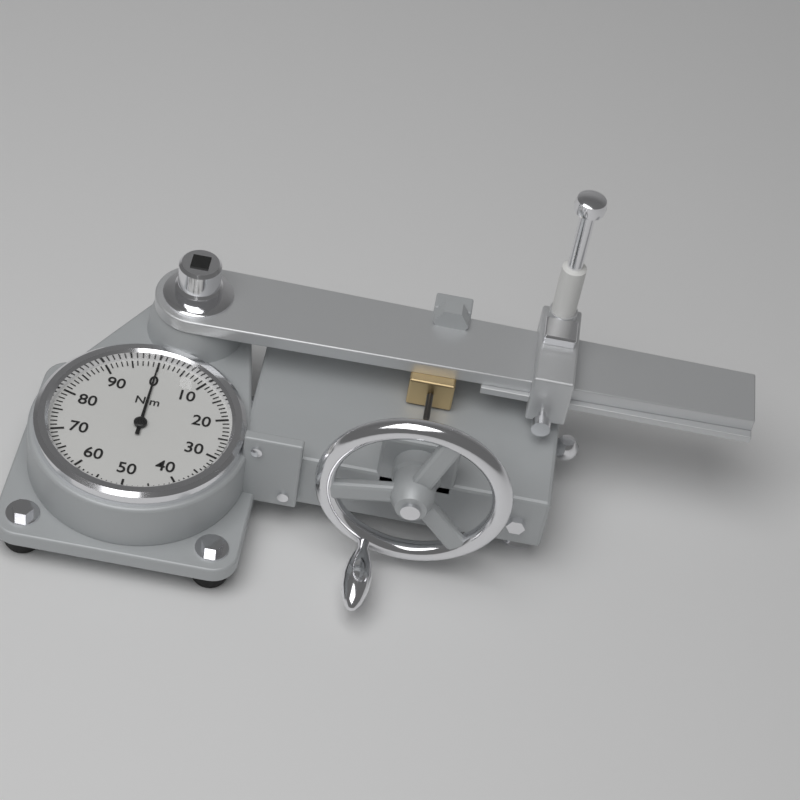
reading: 0 N·m
